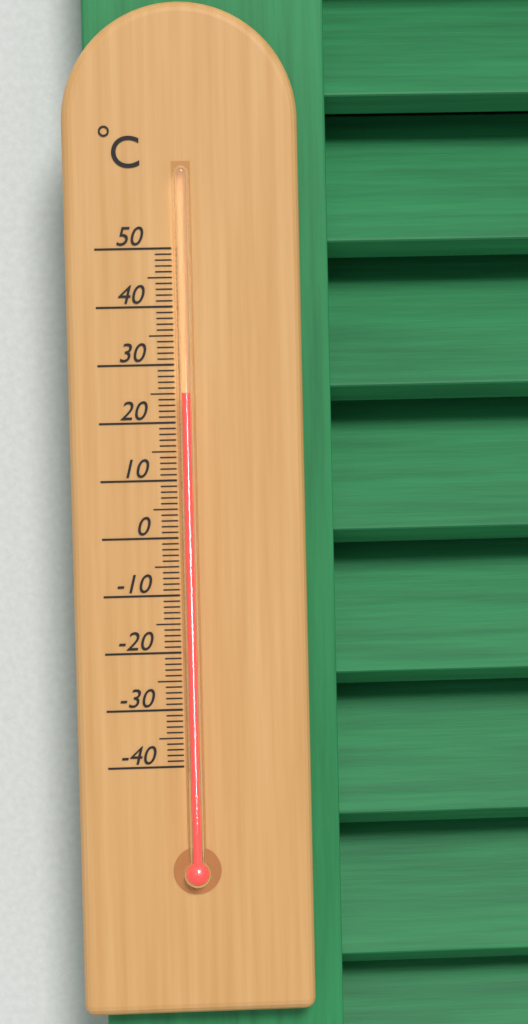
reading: 25 °C
